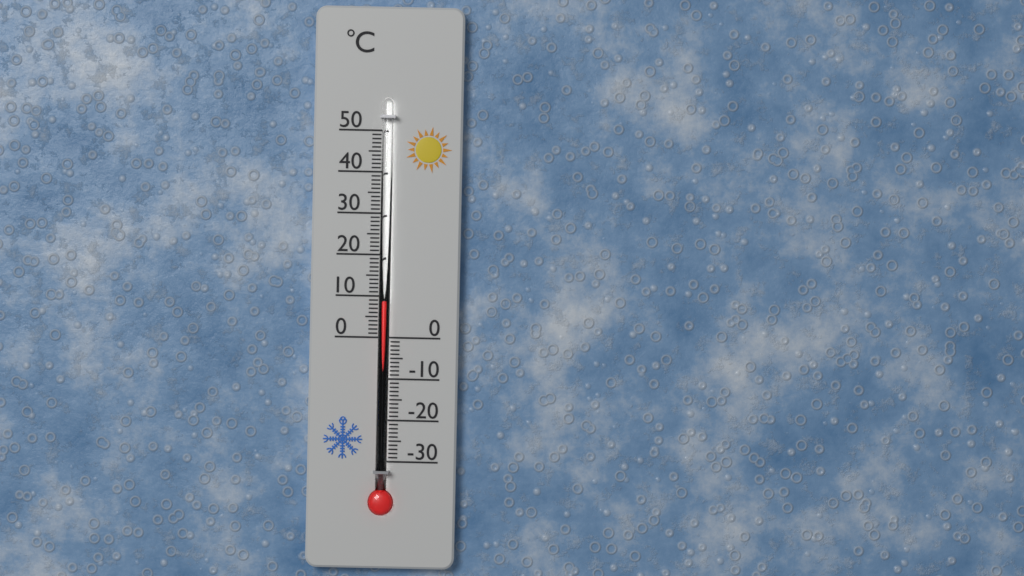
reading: 9 °C
